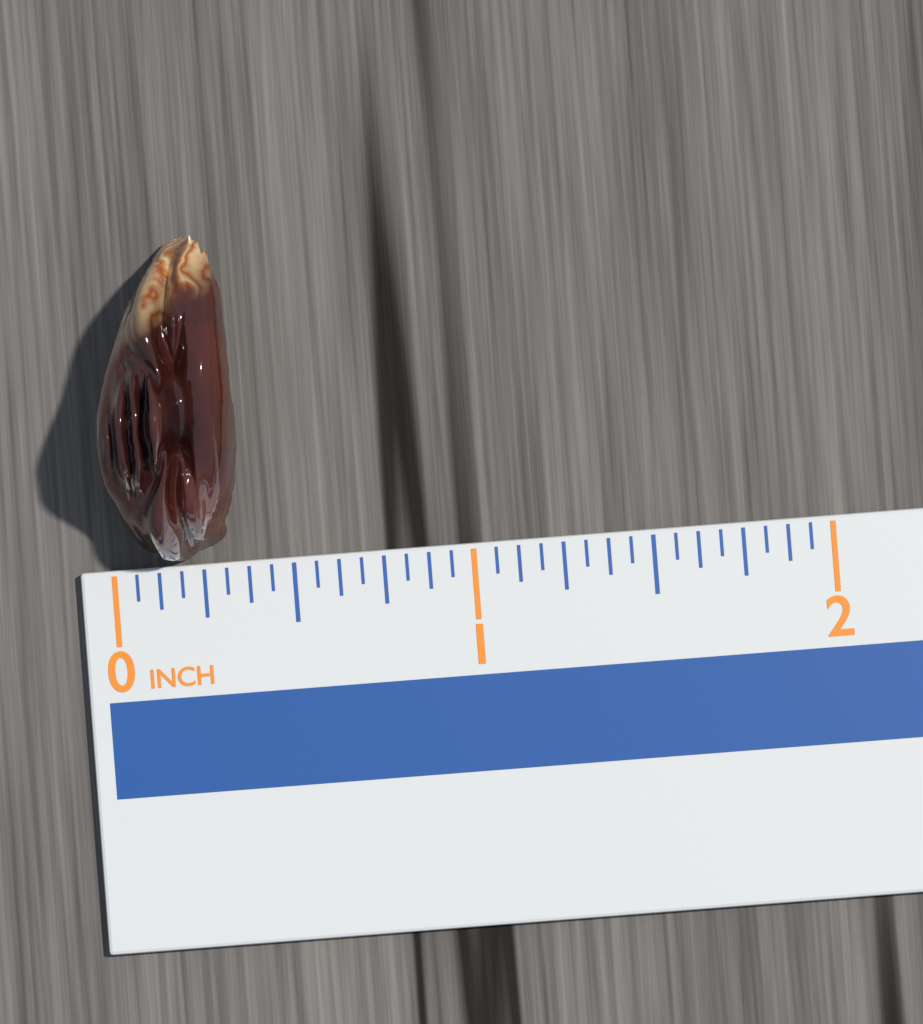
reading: 0.3750 in
